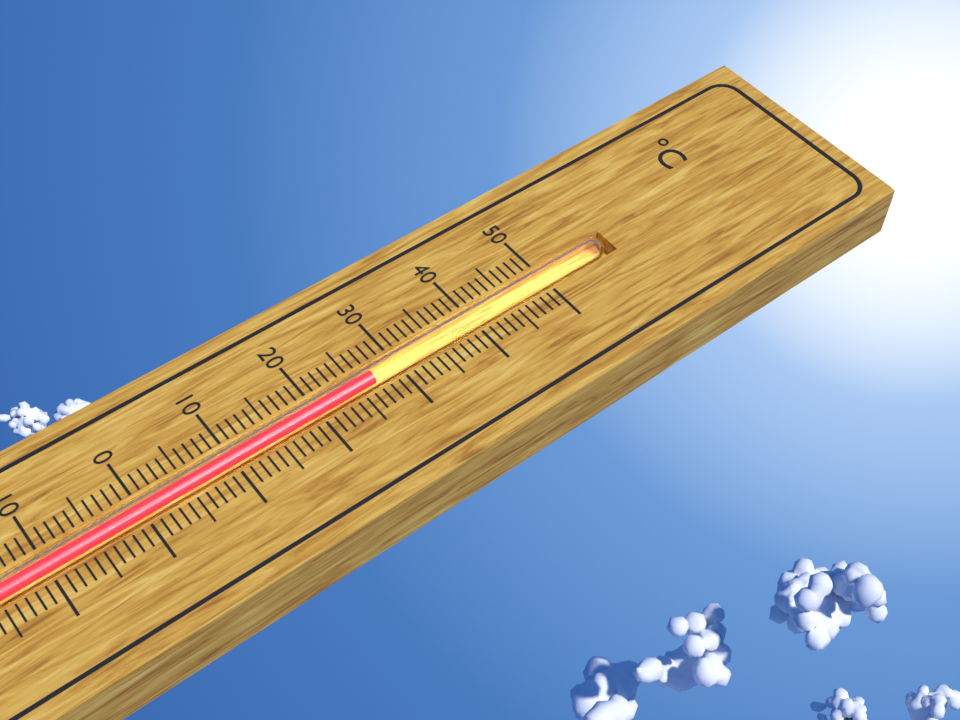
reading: 27 °C
